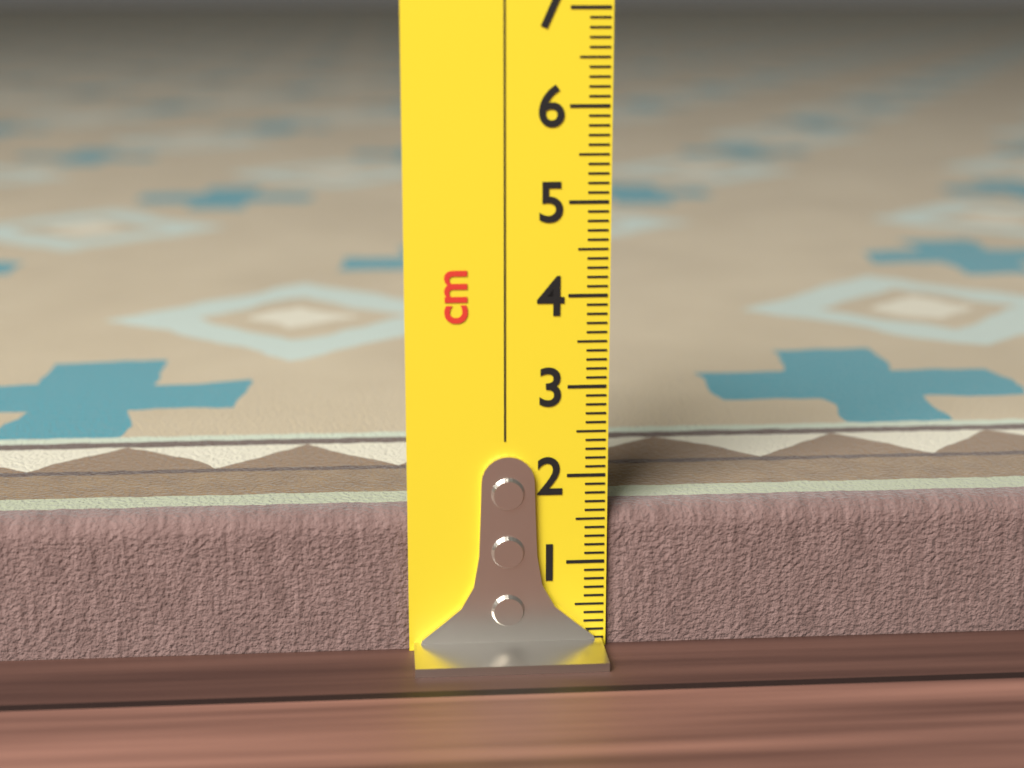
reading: 1.6 cm
